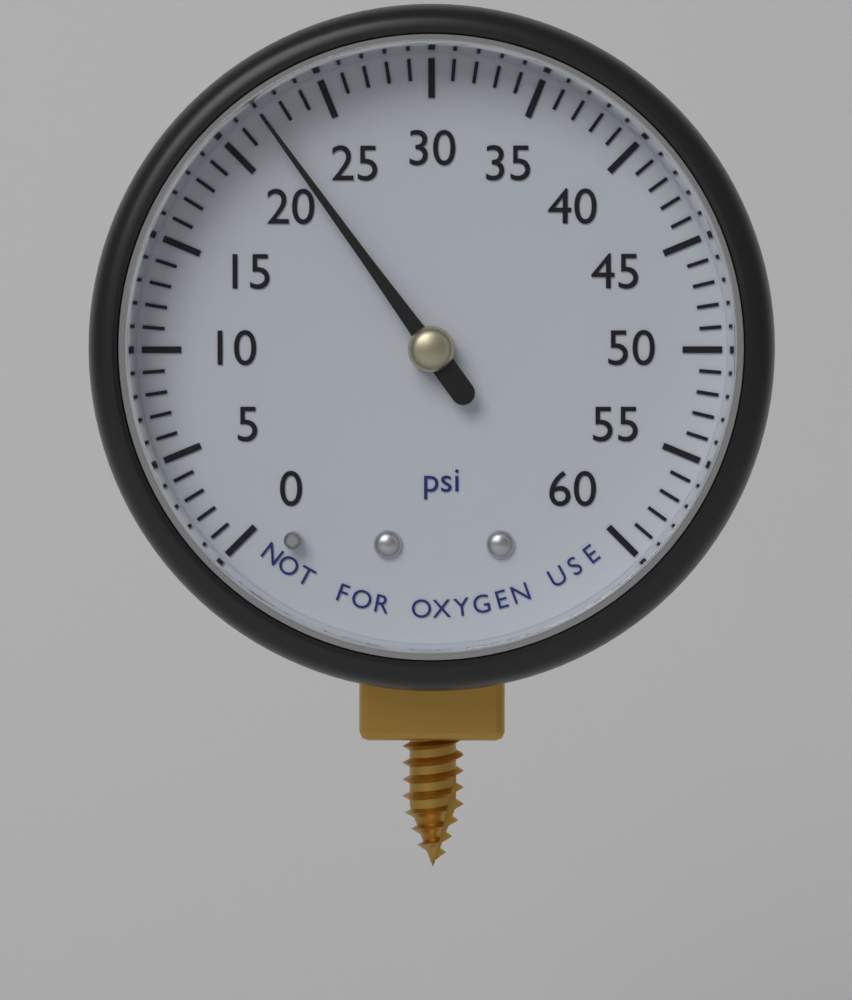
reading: 22 psi
